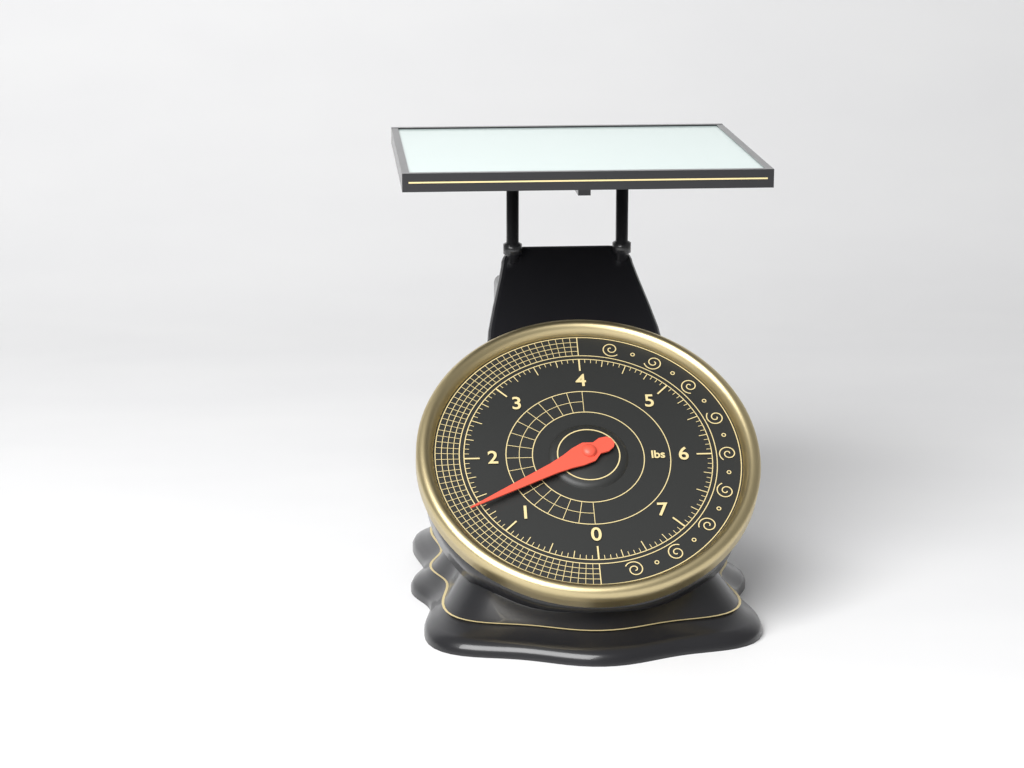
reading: 1.3750 lbs
